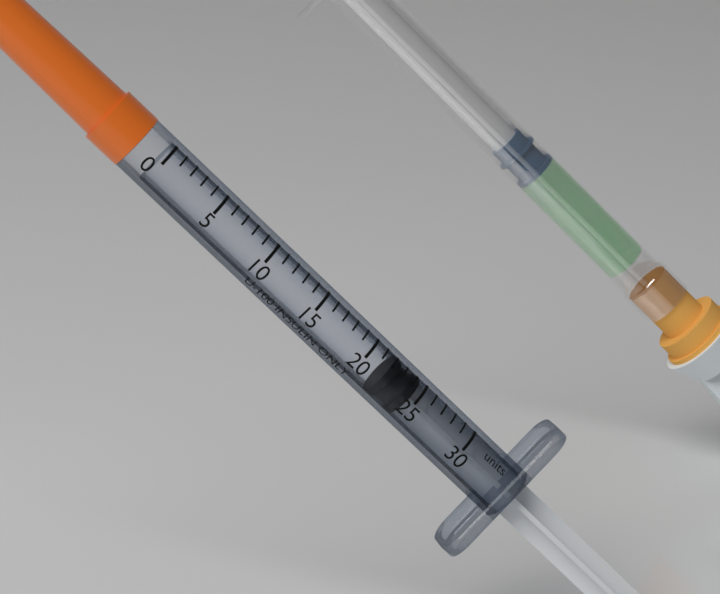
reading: 22 units
